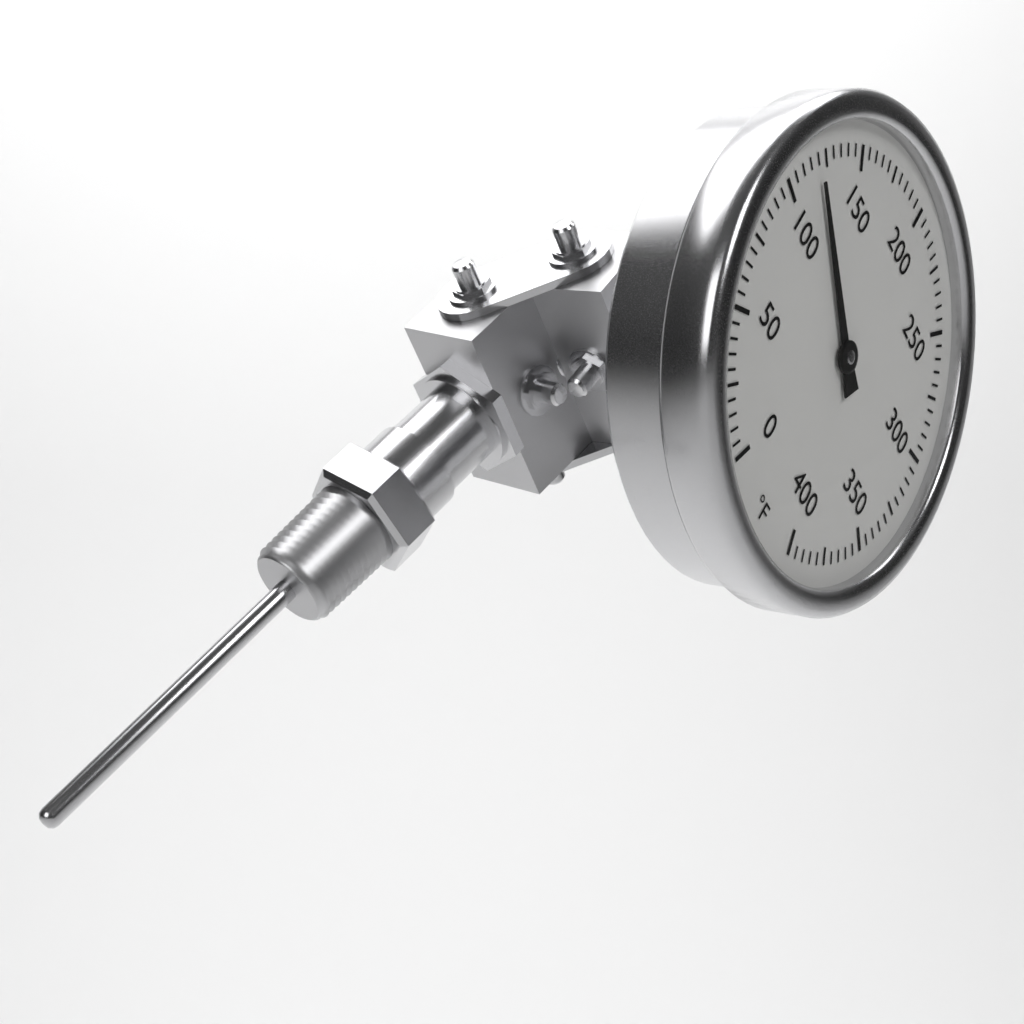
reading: 120 °F
